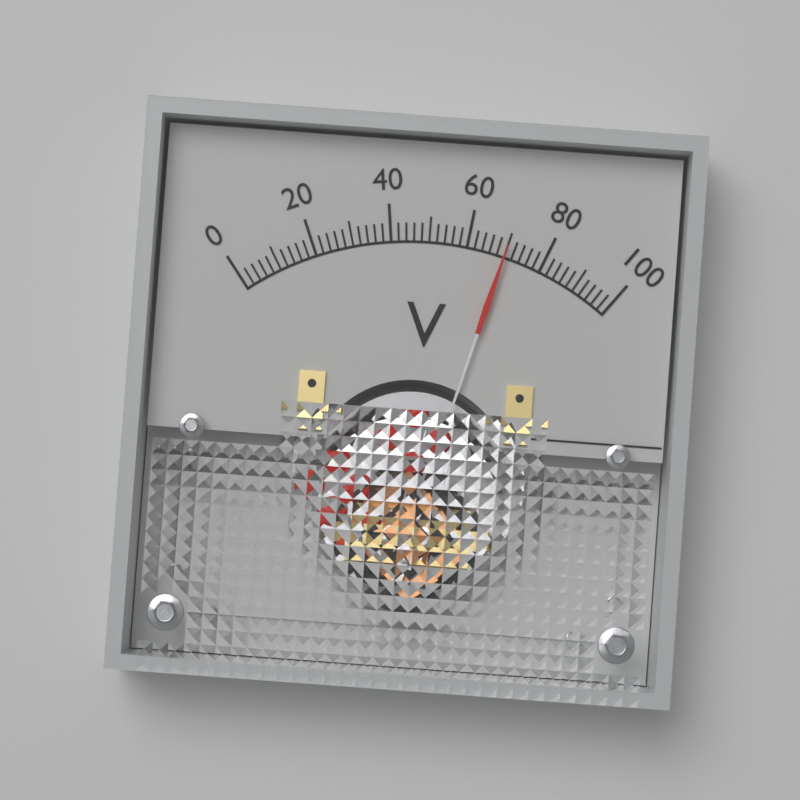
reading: 70 V
